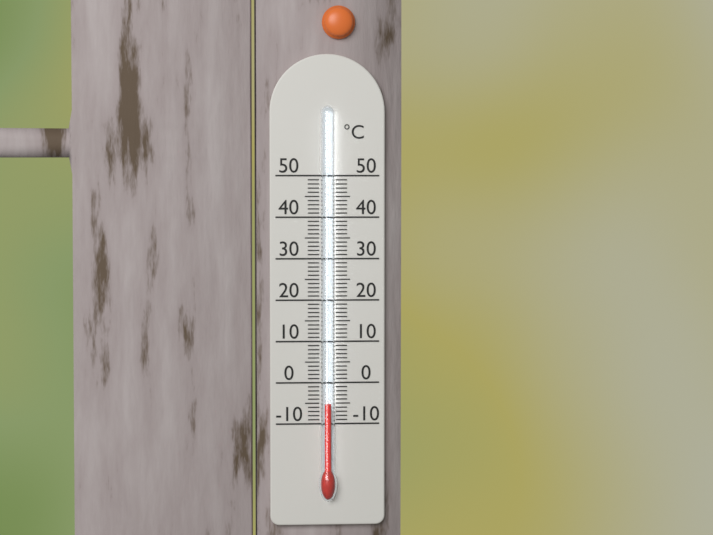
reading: -5 °C
